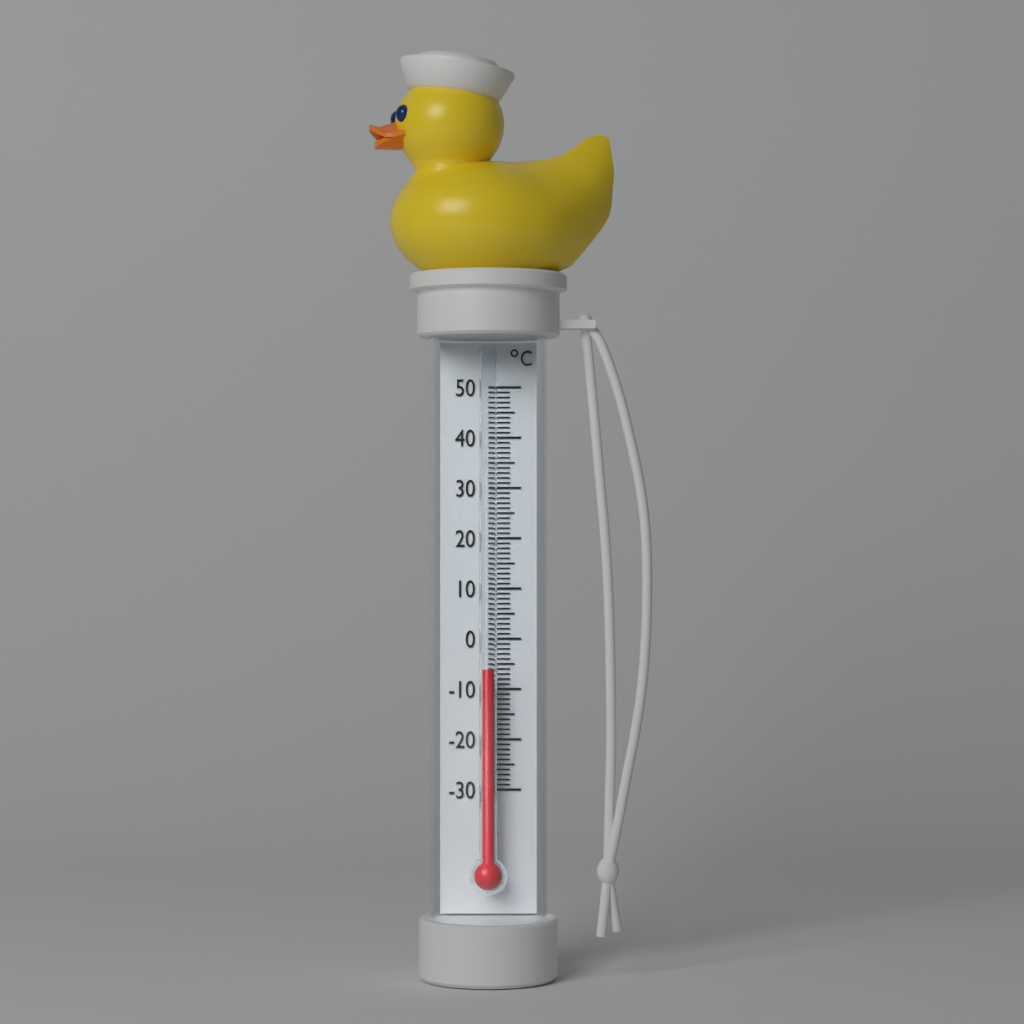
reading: -6 °C
